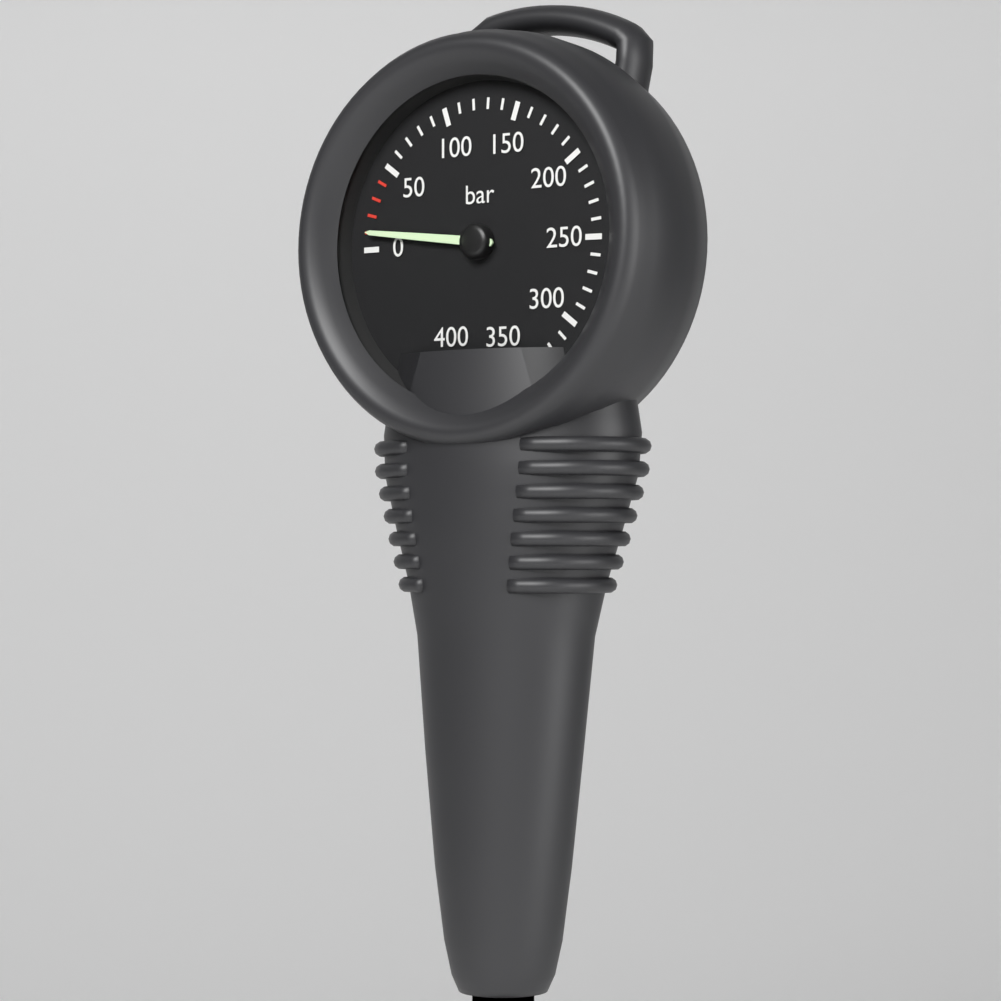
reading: 10 bar
